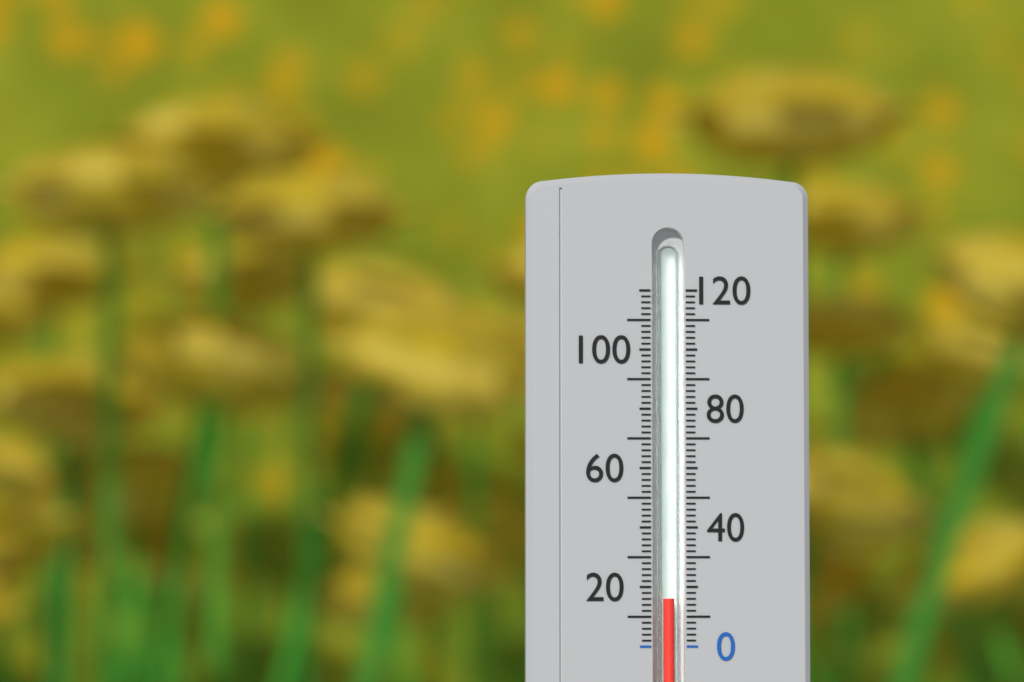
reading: 16 (no unit)
